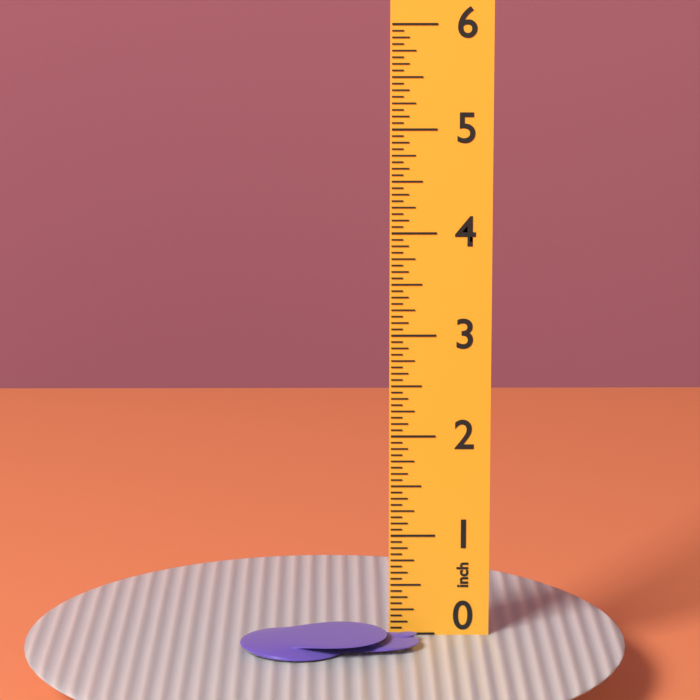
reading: 0.1250 inch
